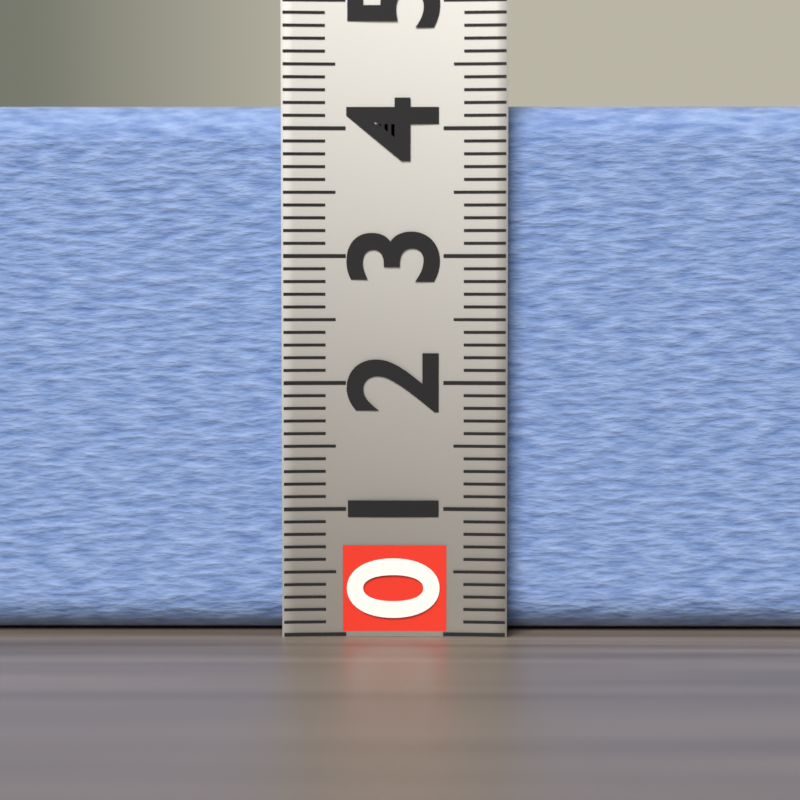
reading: 4.2 (no unit)
